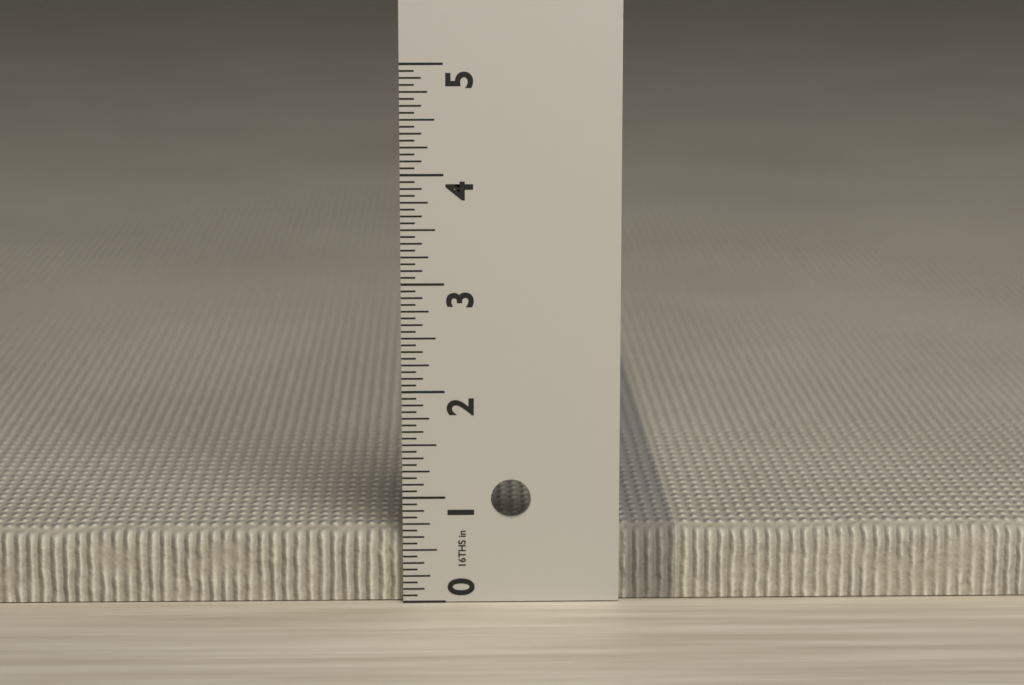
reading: 0.6875 in
